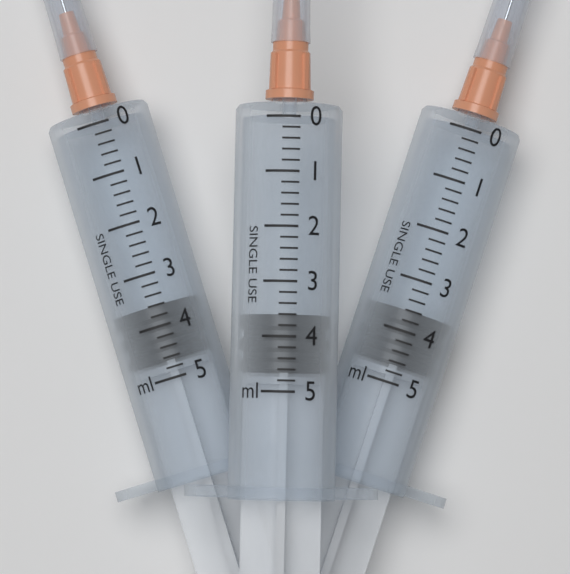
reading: 3.6 ml
